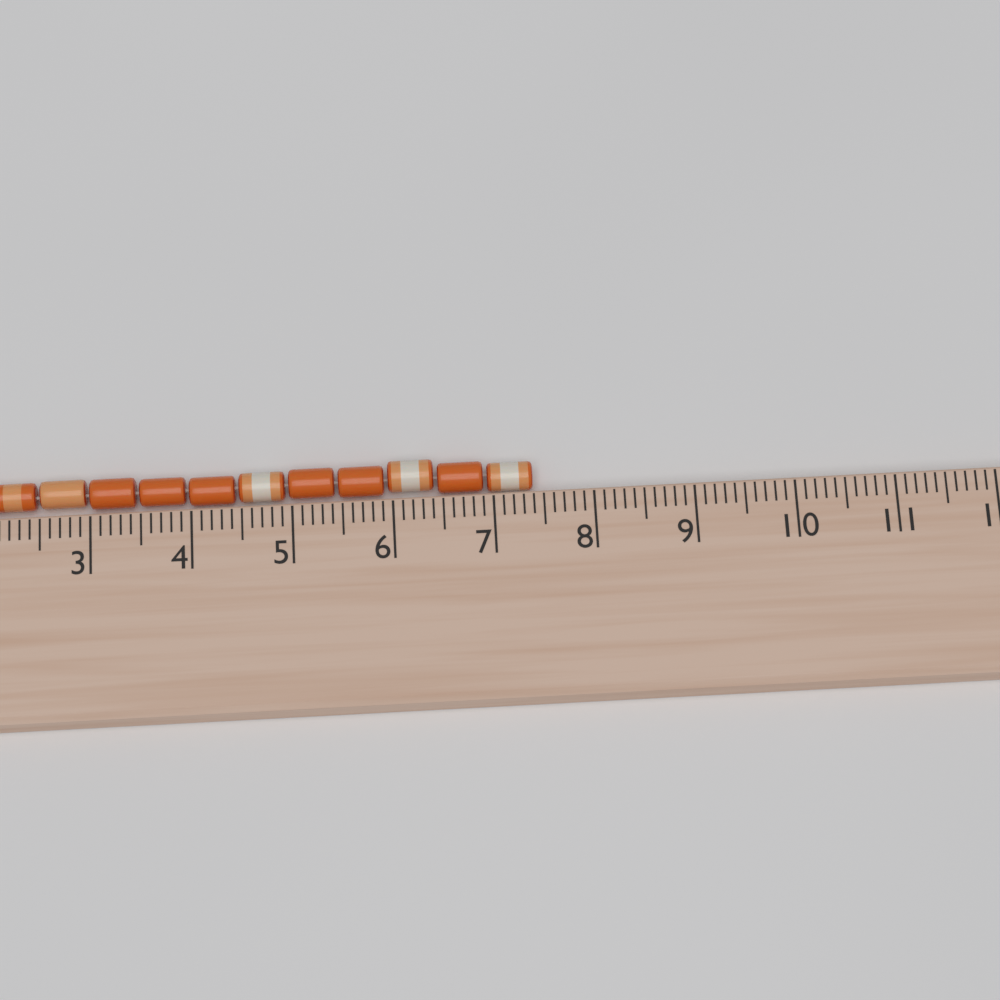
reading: 7.4 cm
